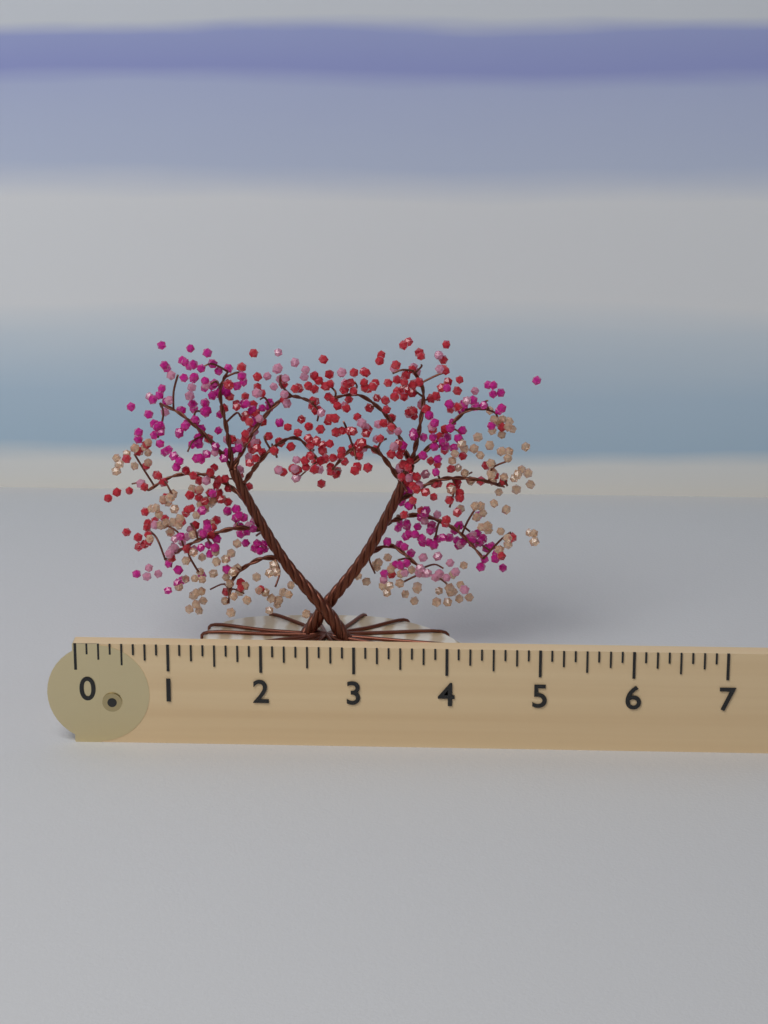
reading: 5.000 (no unit)
